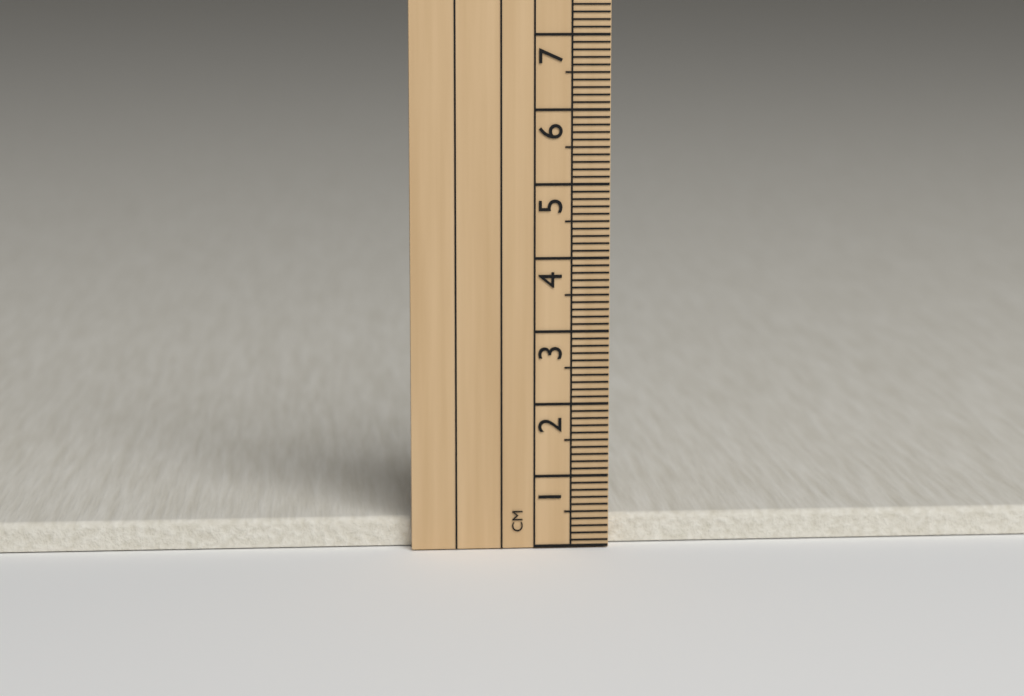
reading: 0.4 cm
